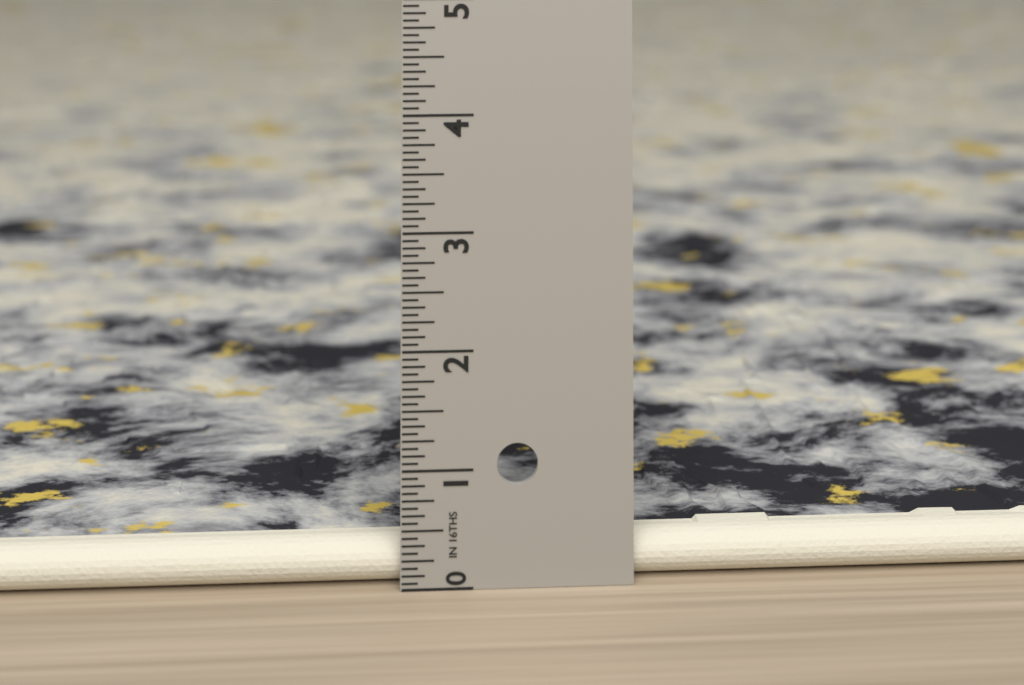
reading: 0.3750 in
